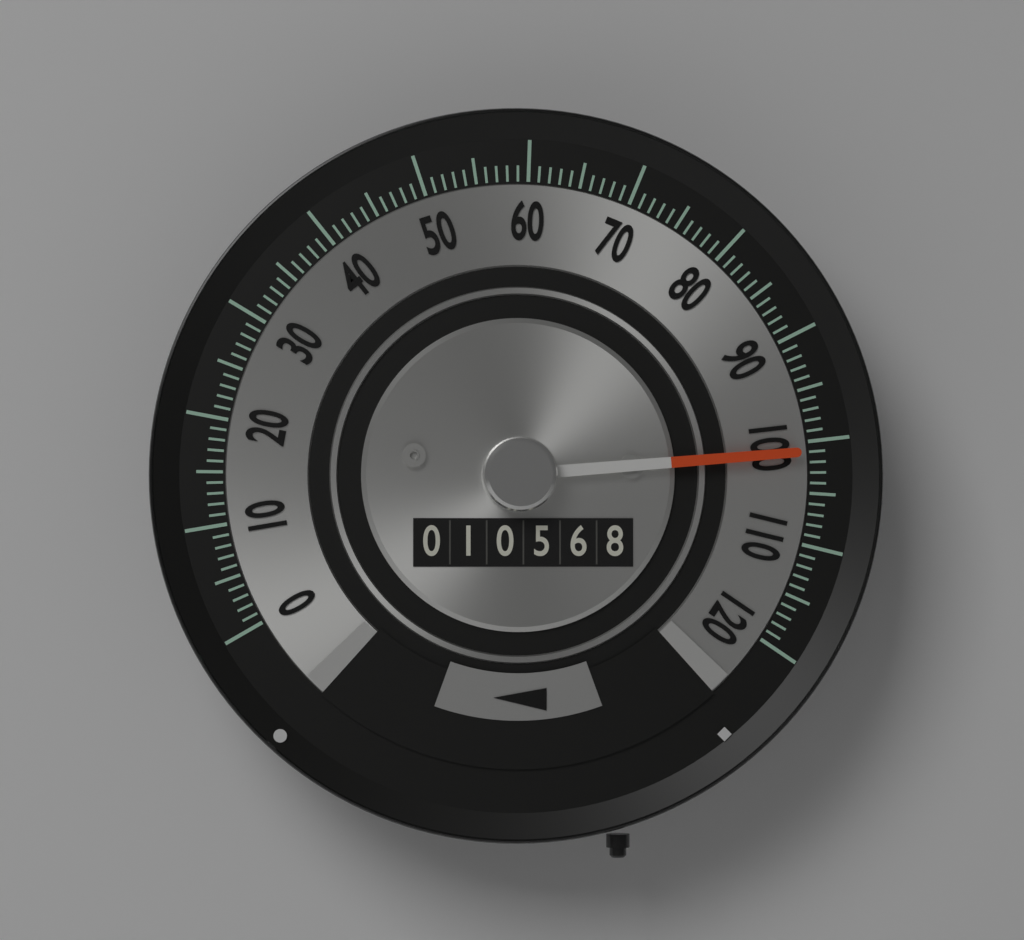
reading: 101 (no unit)
